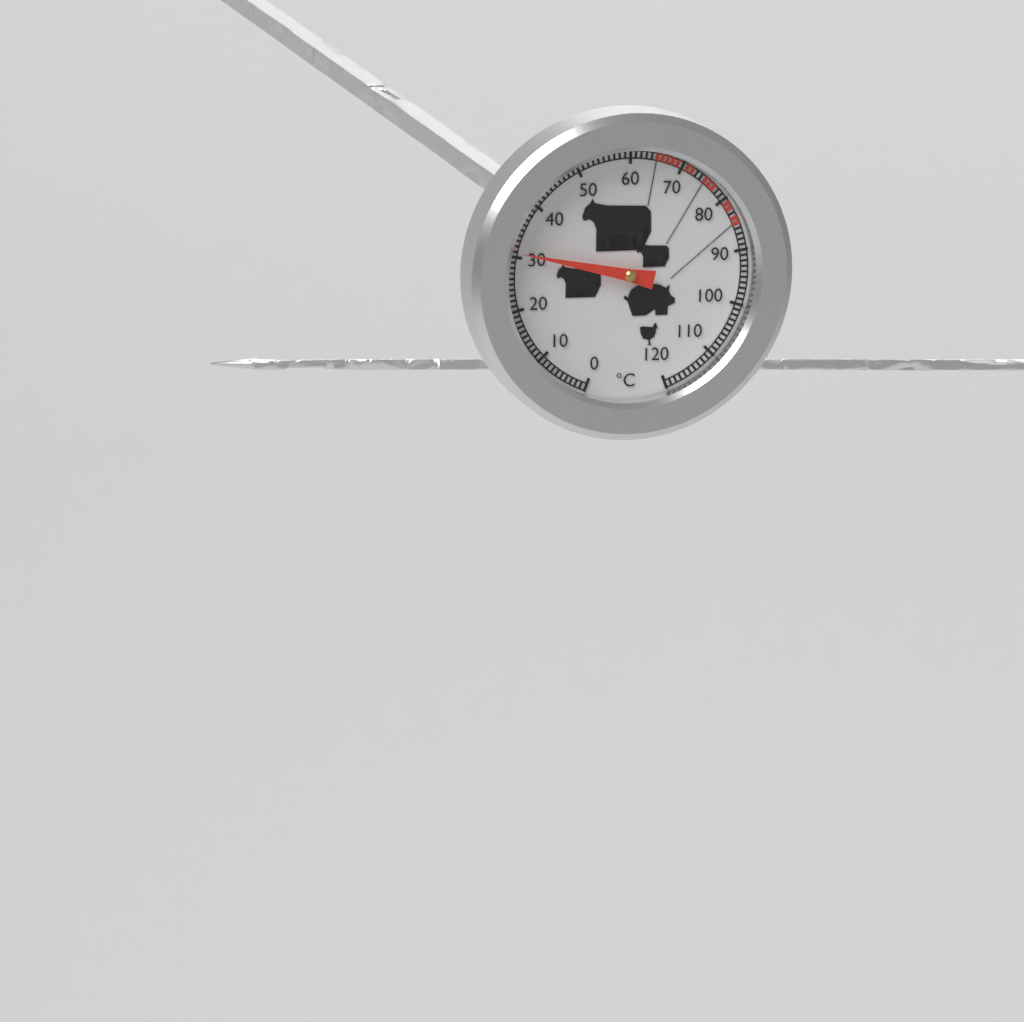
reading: 31 °C
